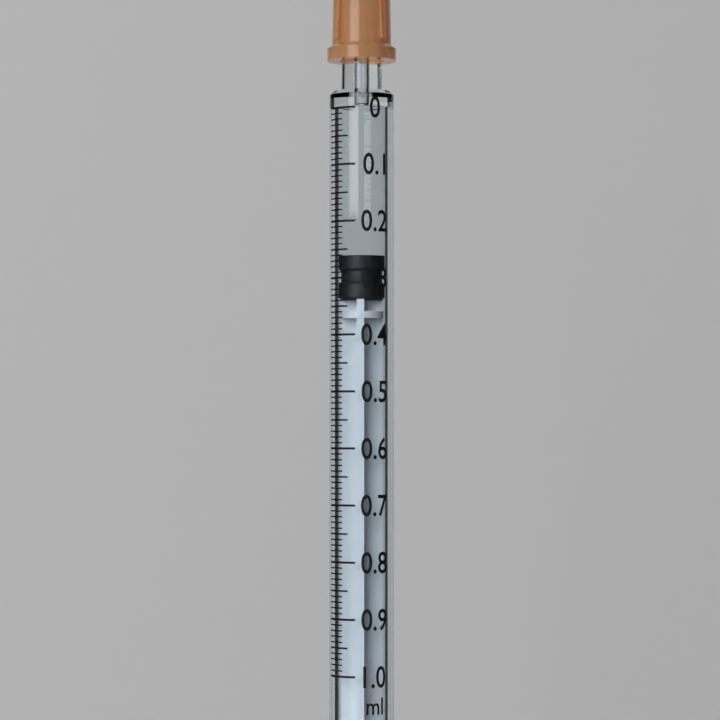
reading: 0.26 ml
